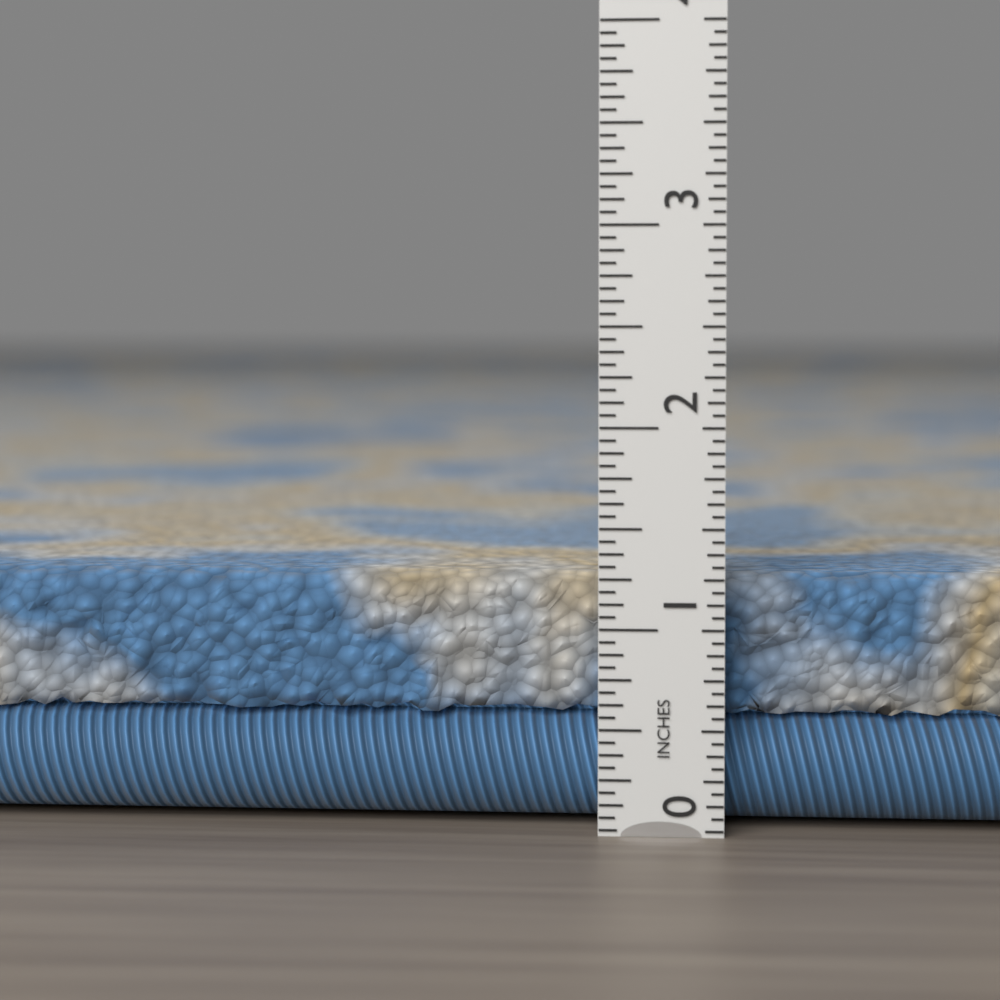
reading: 1.2500 in
